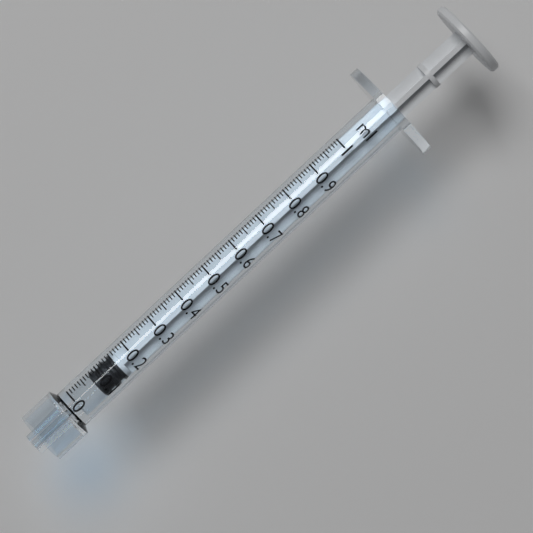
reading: 0.07 ml
